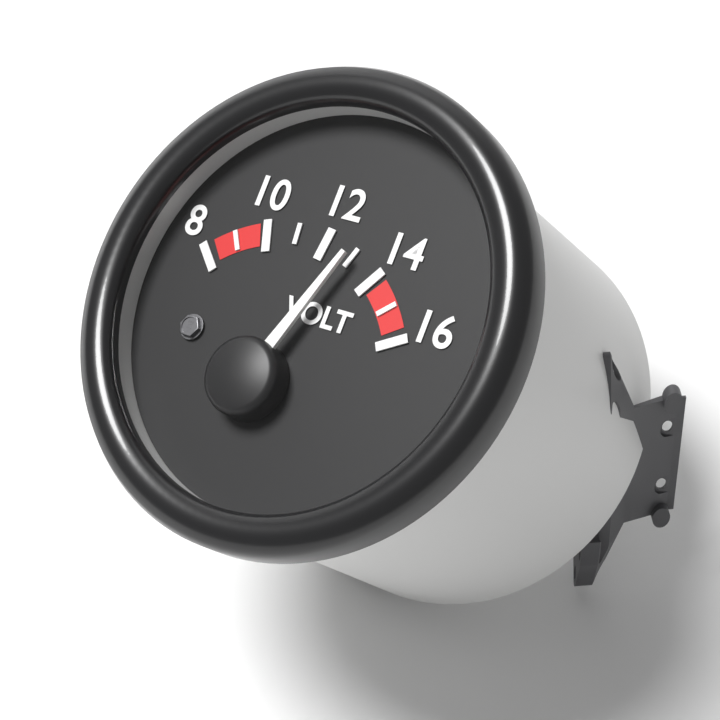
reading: 13 V
